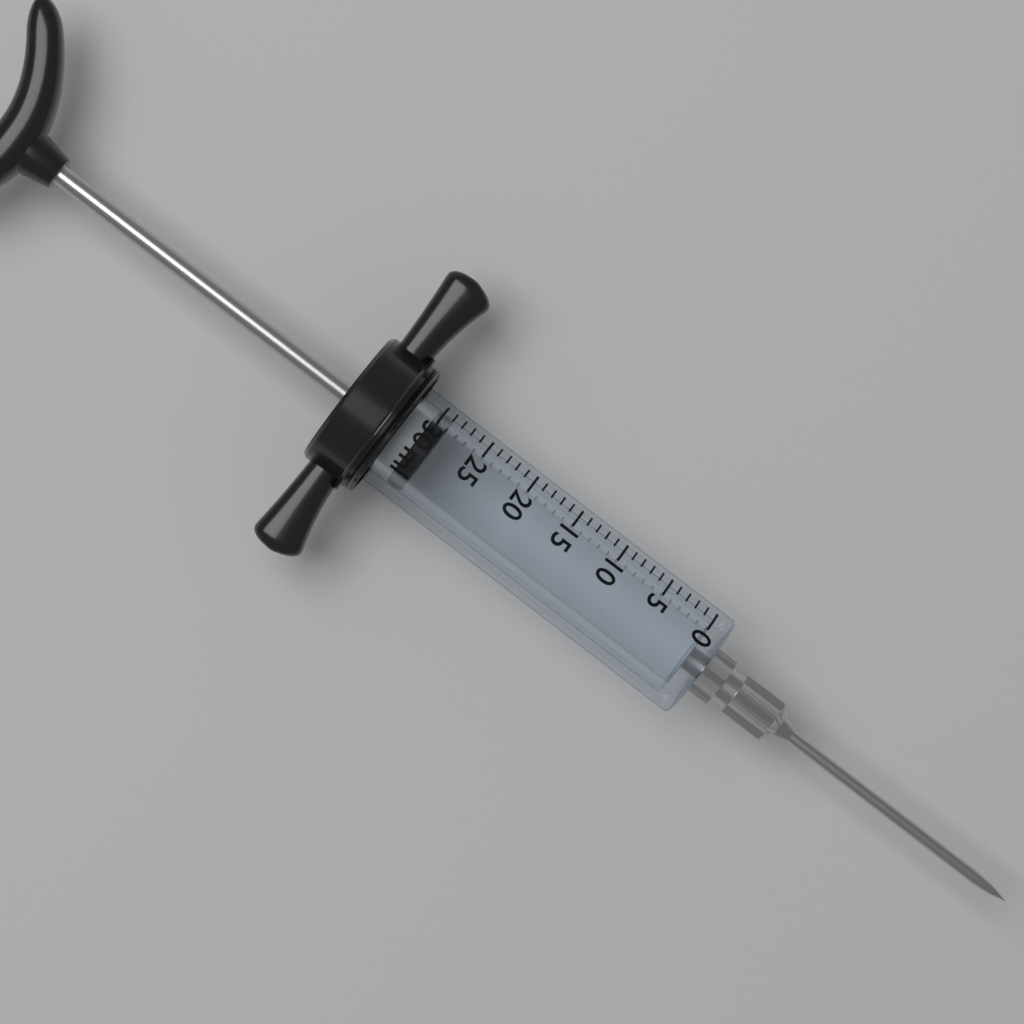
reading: 29 ml
